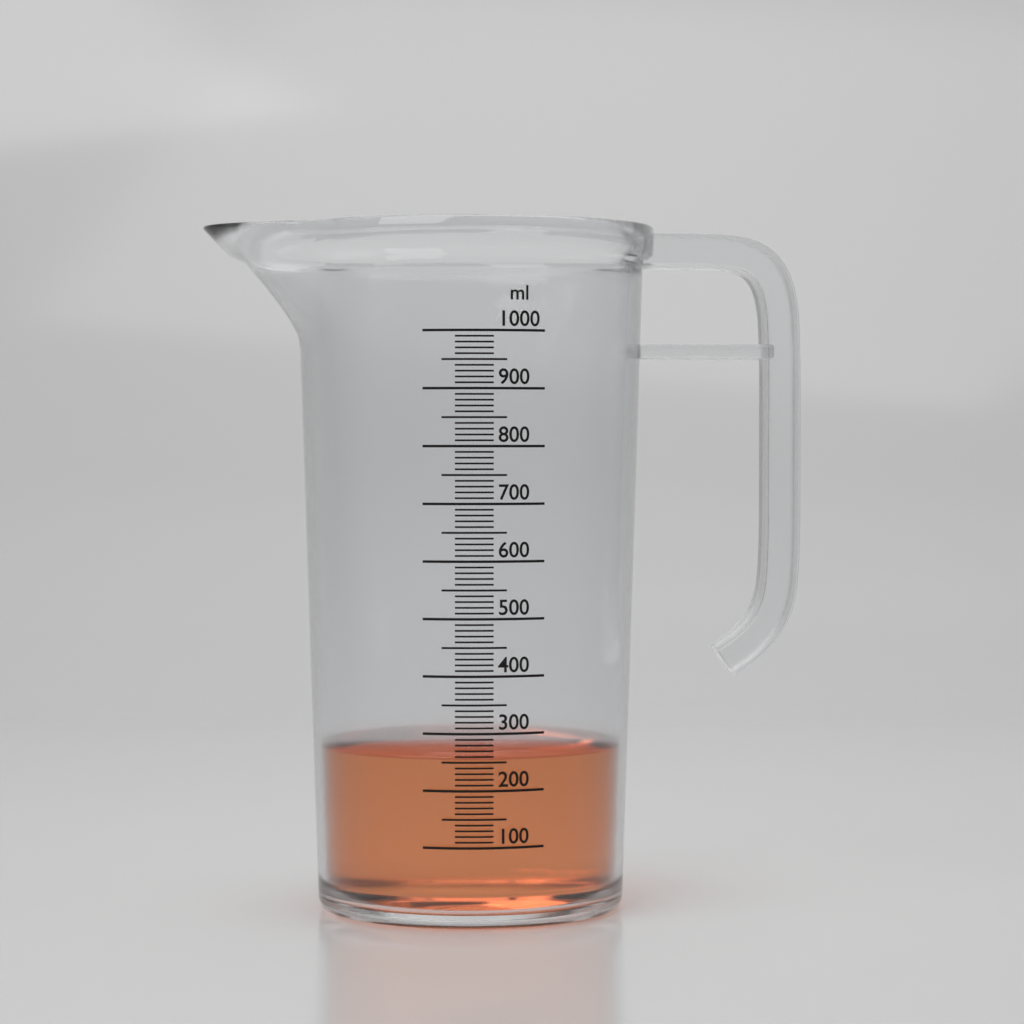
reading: 260 ml
